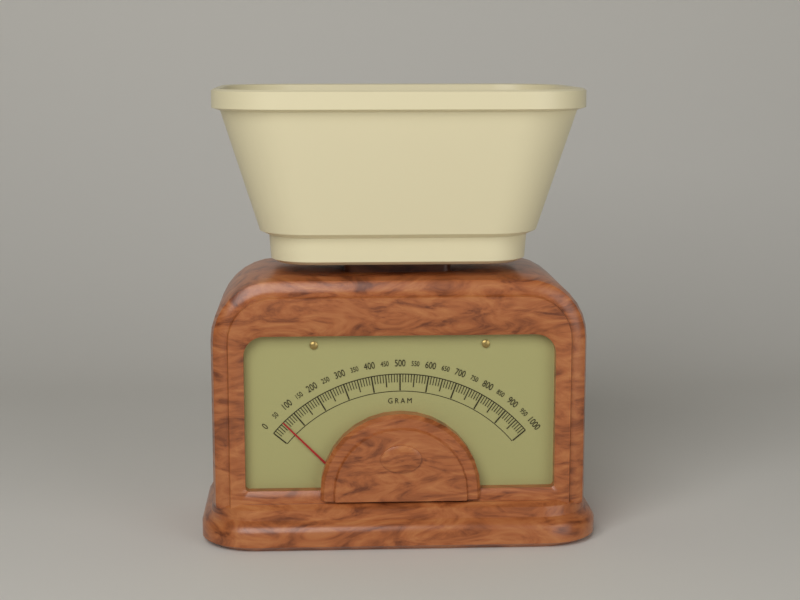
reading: 50 g
